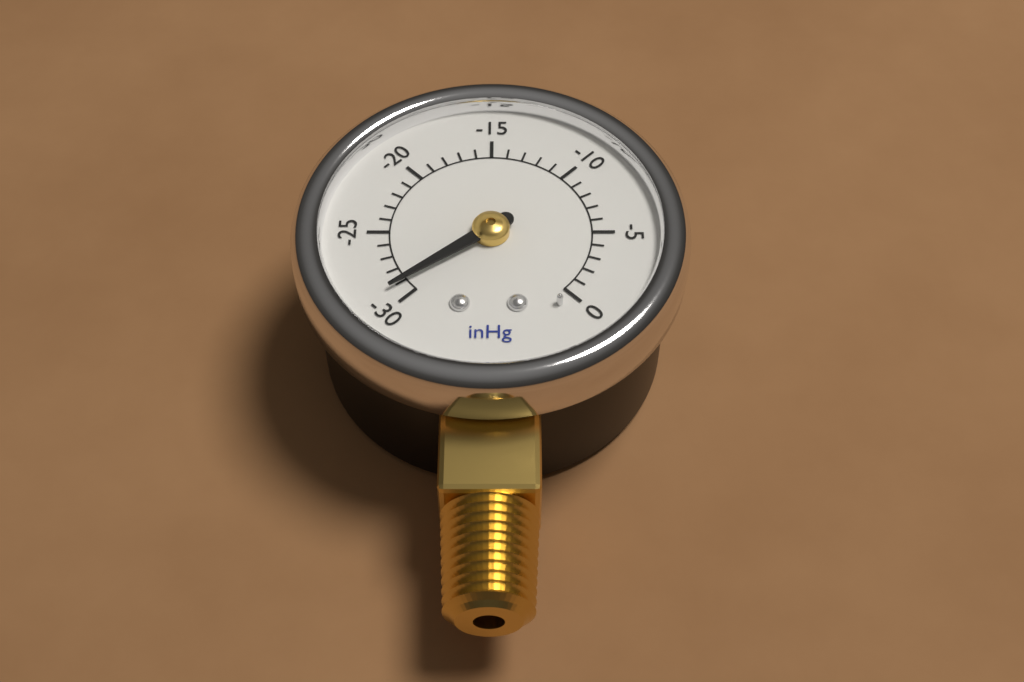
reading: -29 inHg
